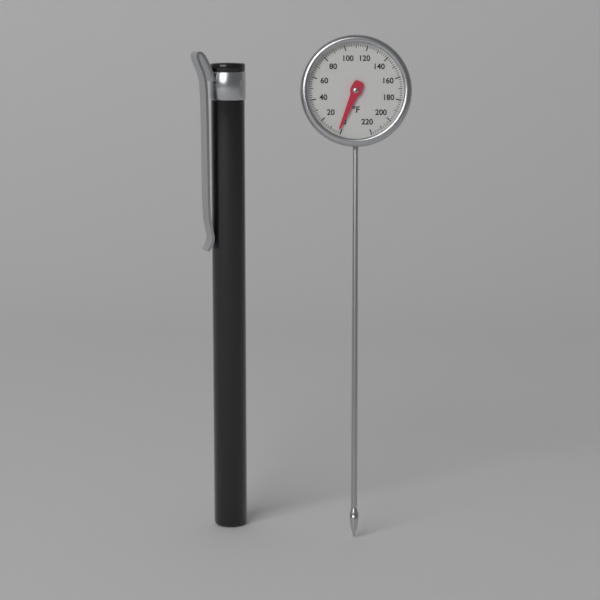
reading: 2 °F
